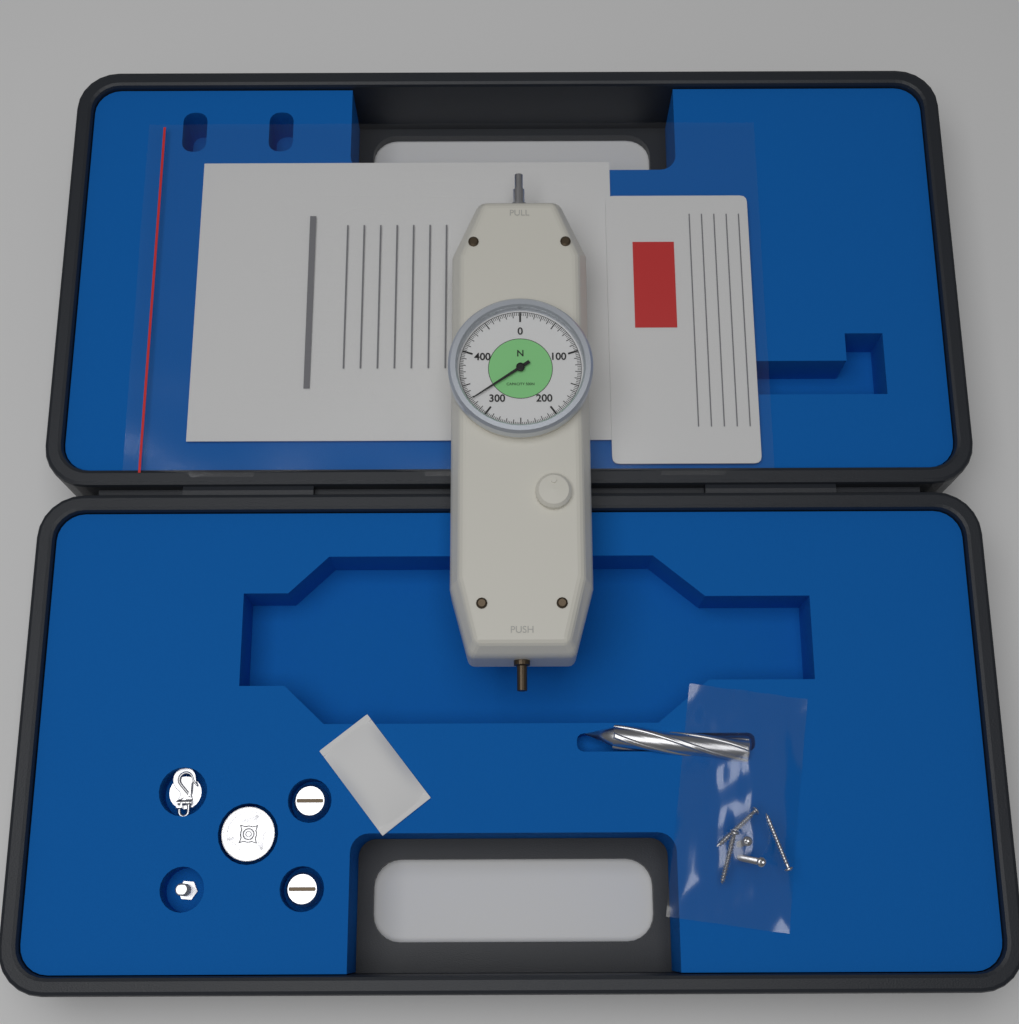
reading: 327.5 N
